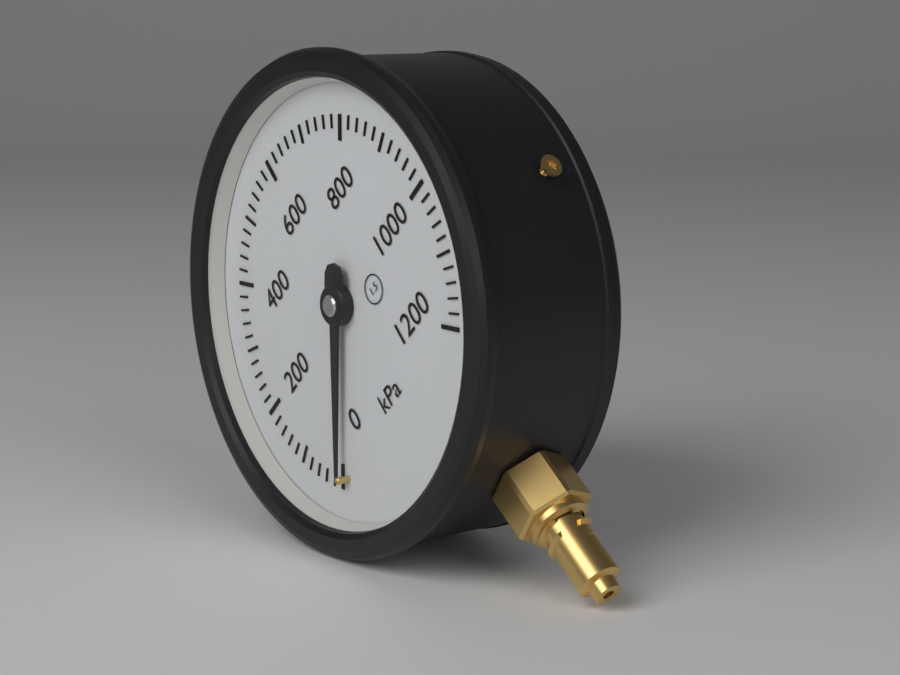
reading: 0 kPa
